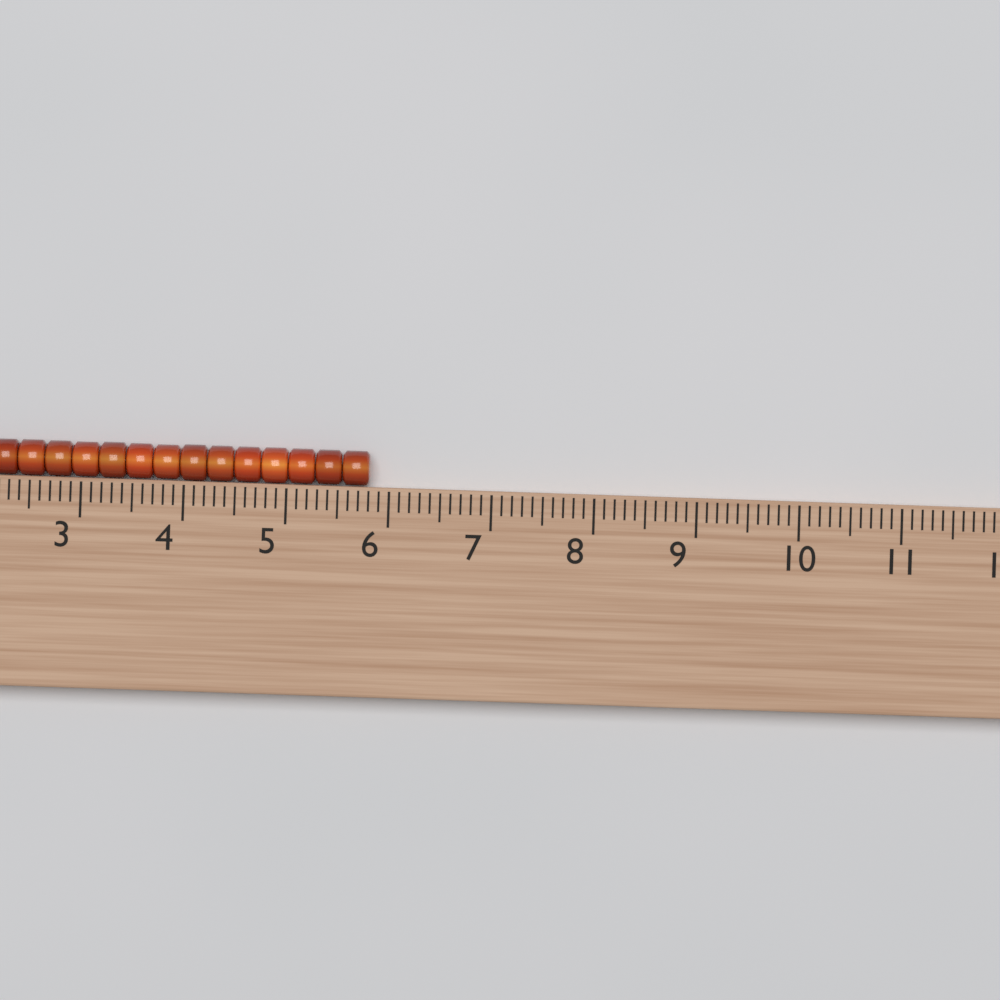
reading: 5.8 (no unit)
